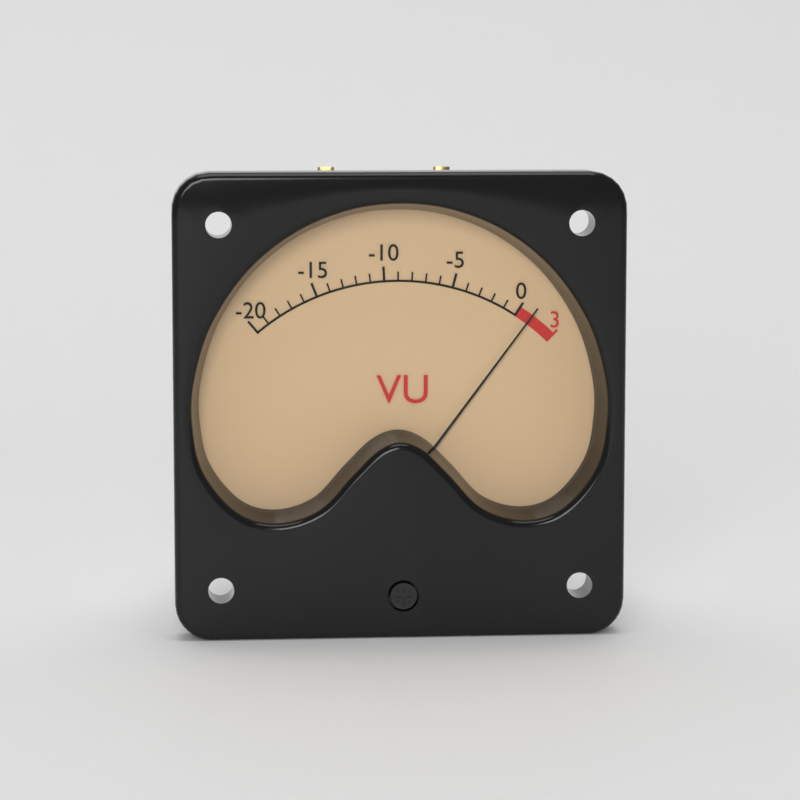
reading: 1 VU
